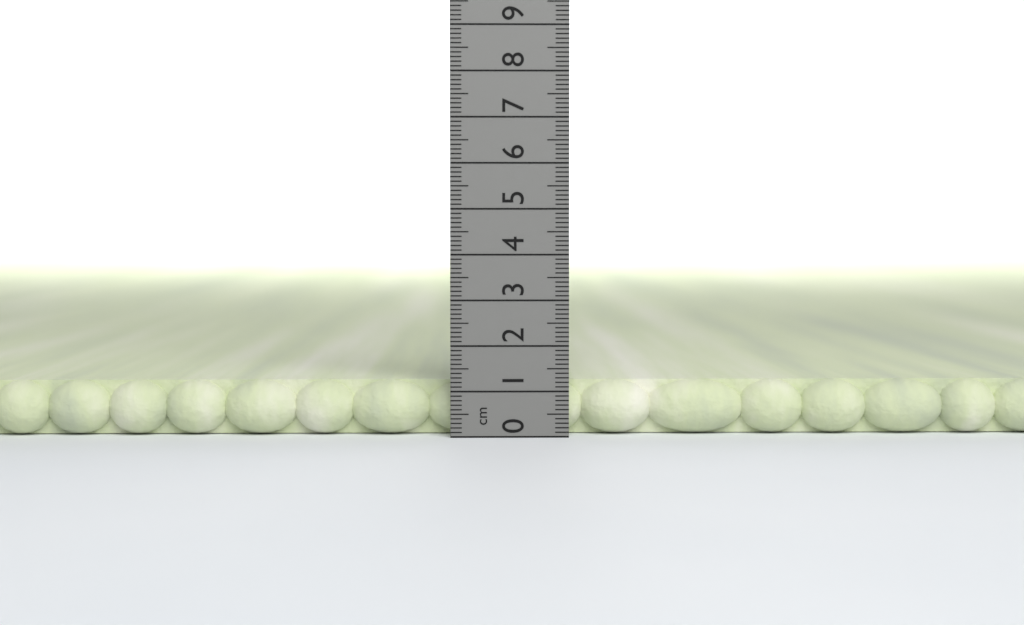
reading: 1.2 cm
